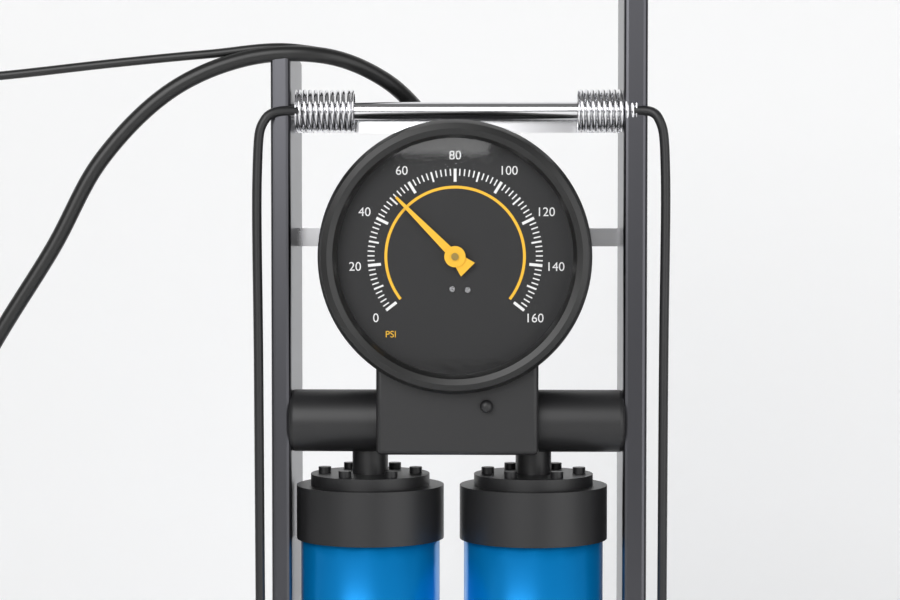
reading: 52 psi
